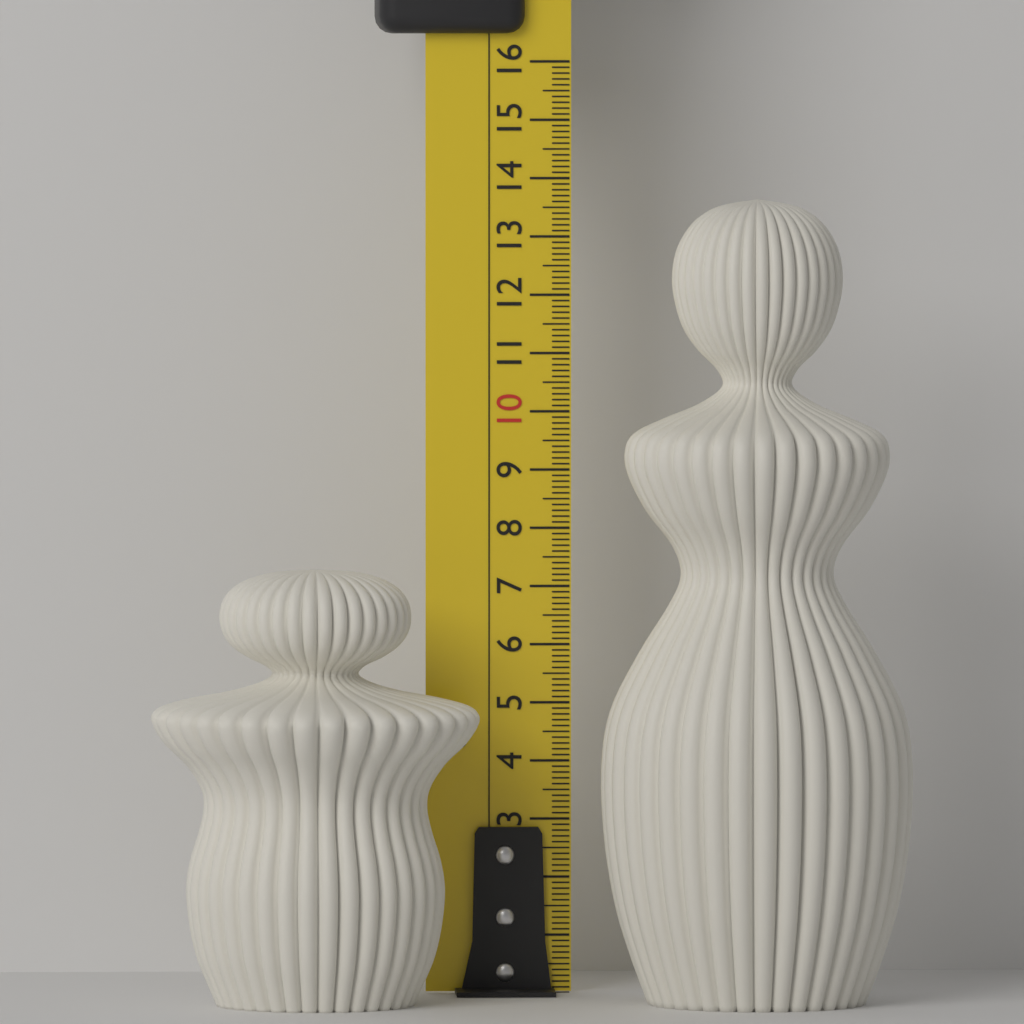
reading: 7.4 cm
